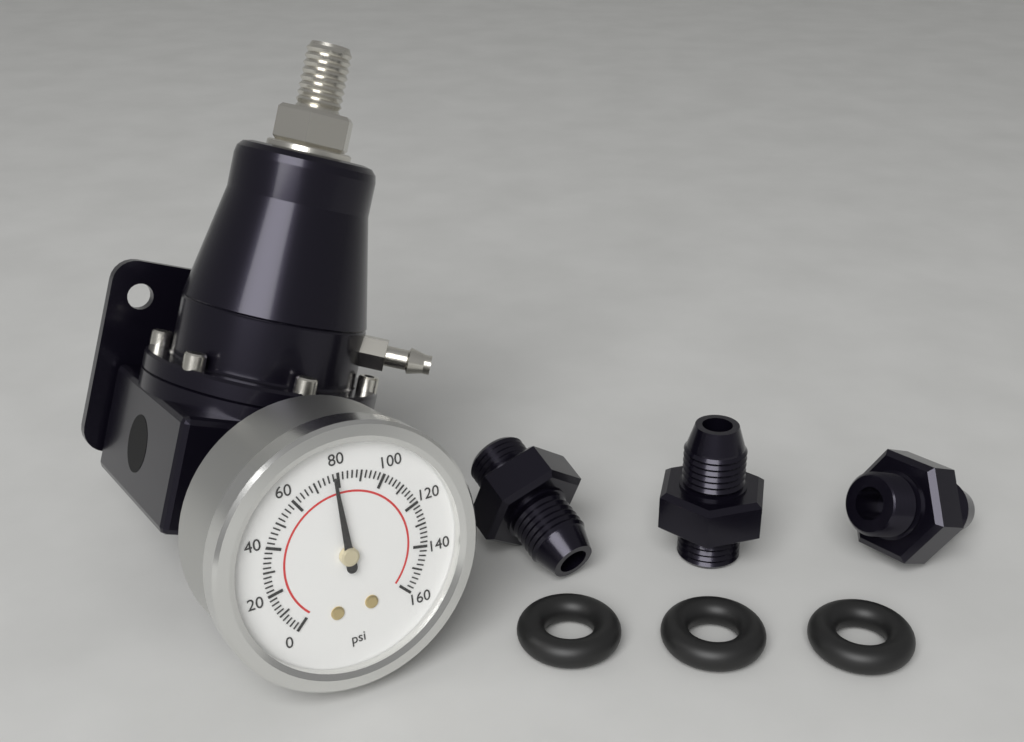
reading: 78 psi
